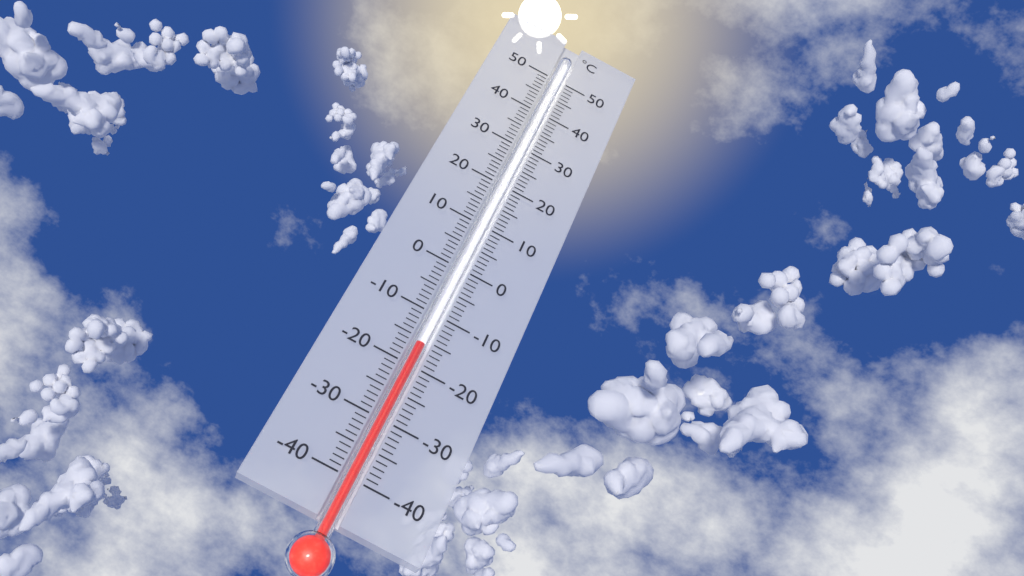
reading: -16 °C
